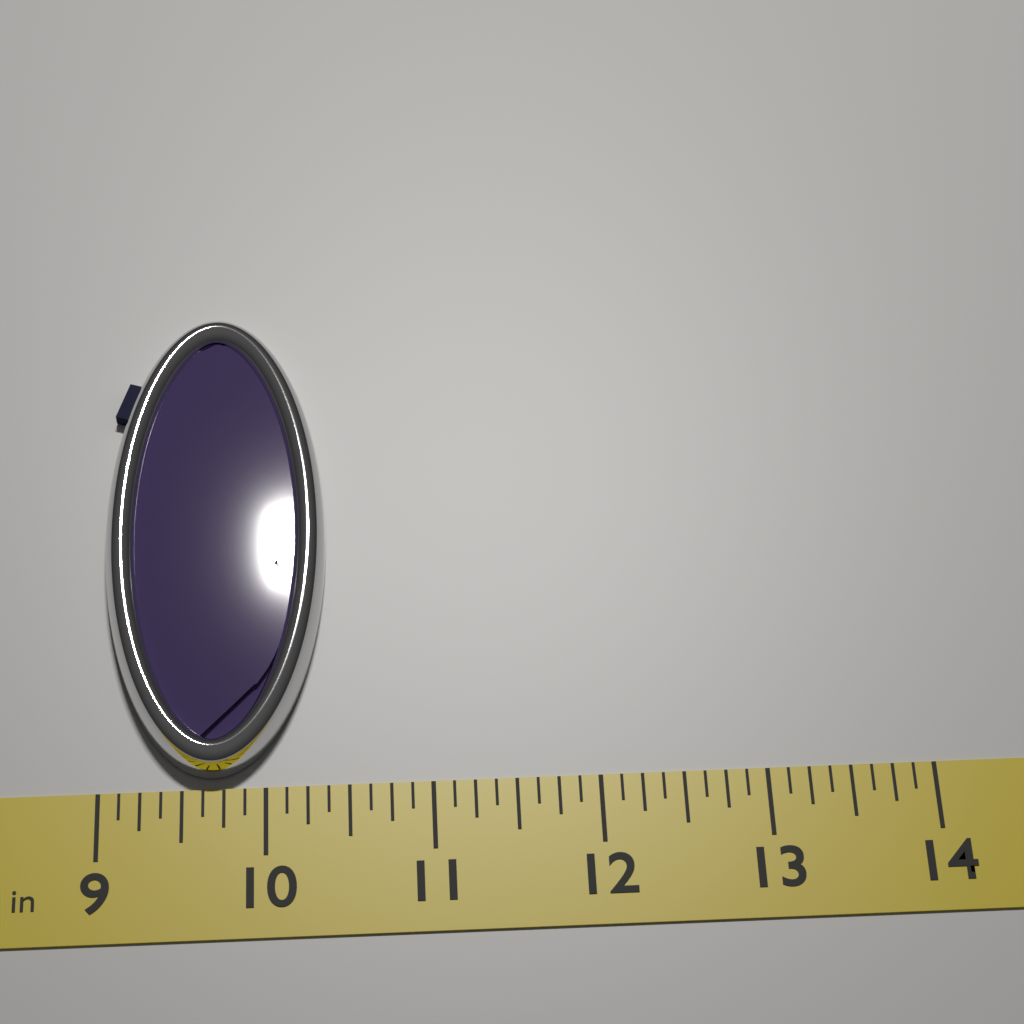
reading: 10.375 in
